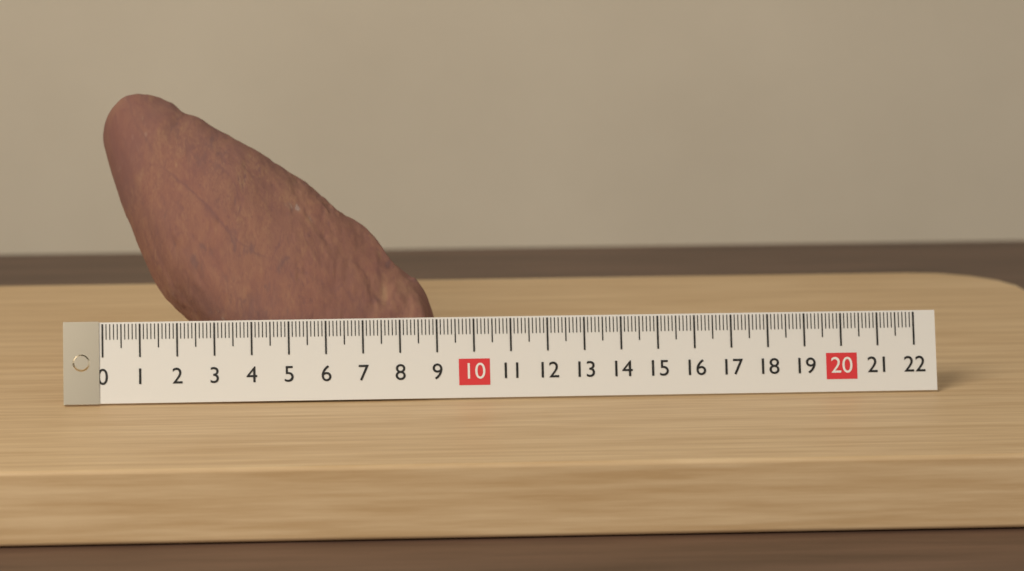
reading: 9.1 (no unit)
